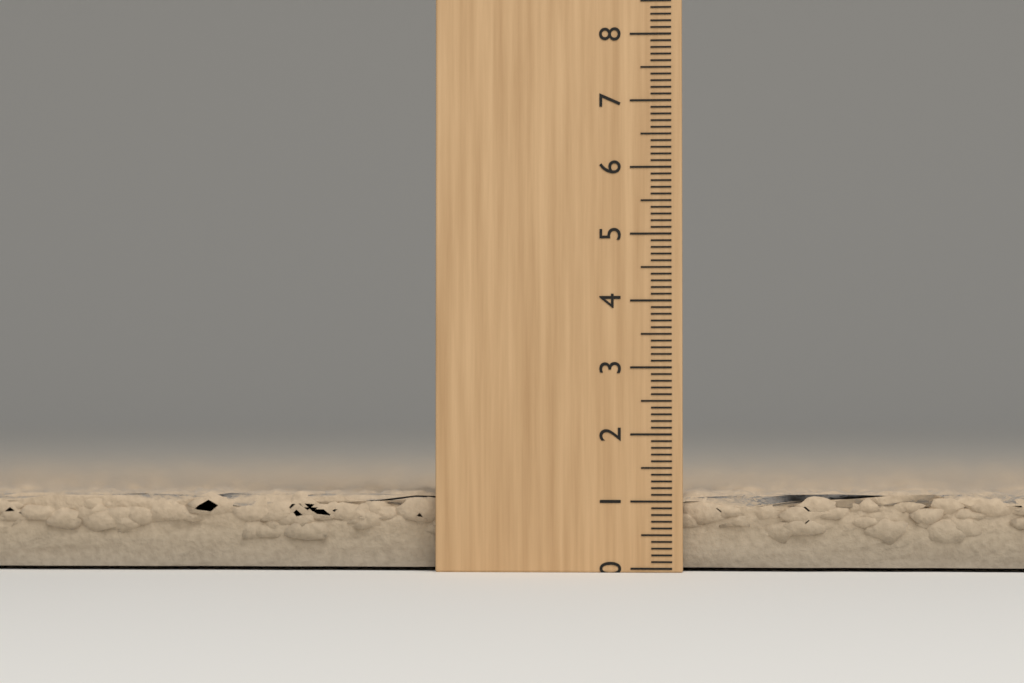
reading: 1.2 (no unit)
